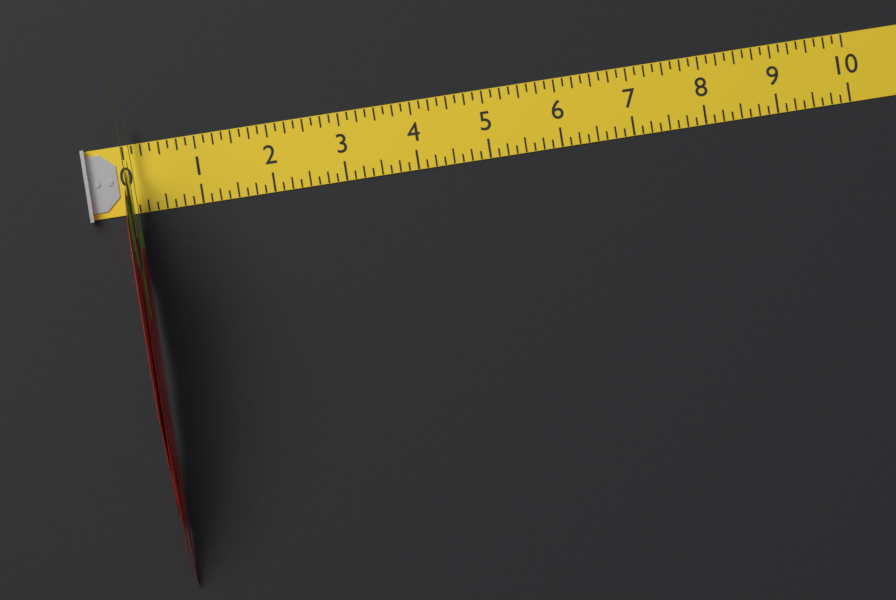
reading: 0.125 (no unit)
